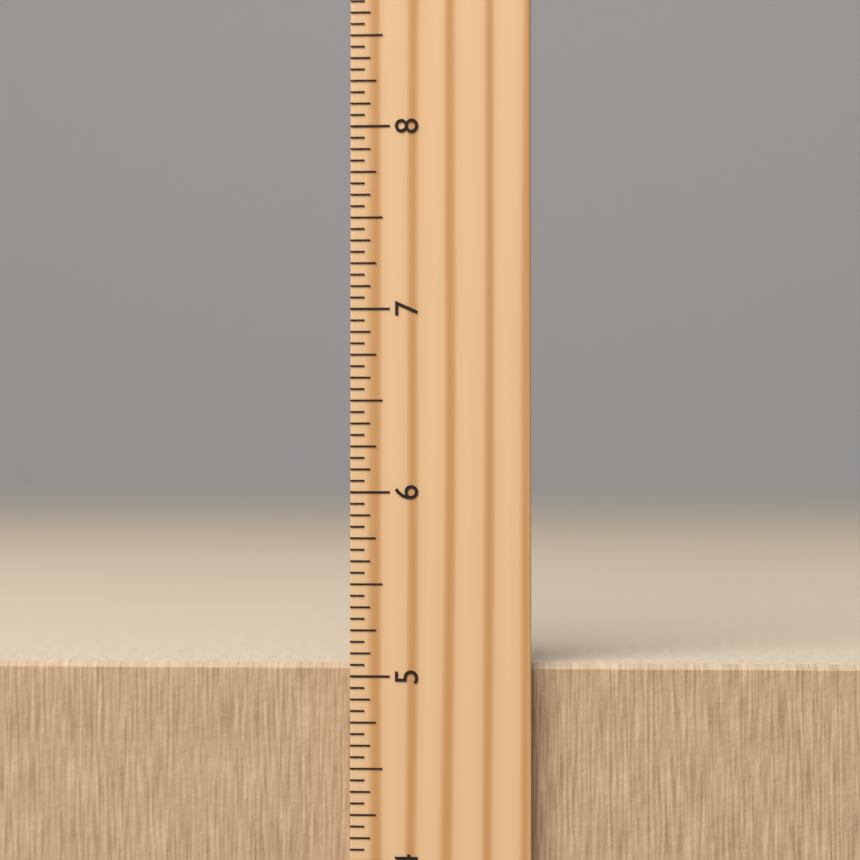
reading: 5.0625 inch
